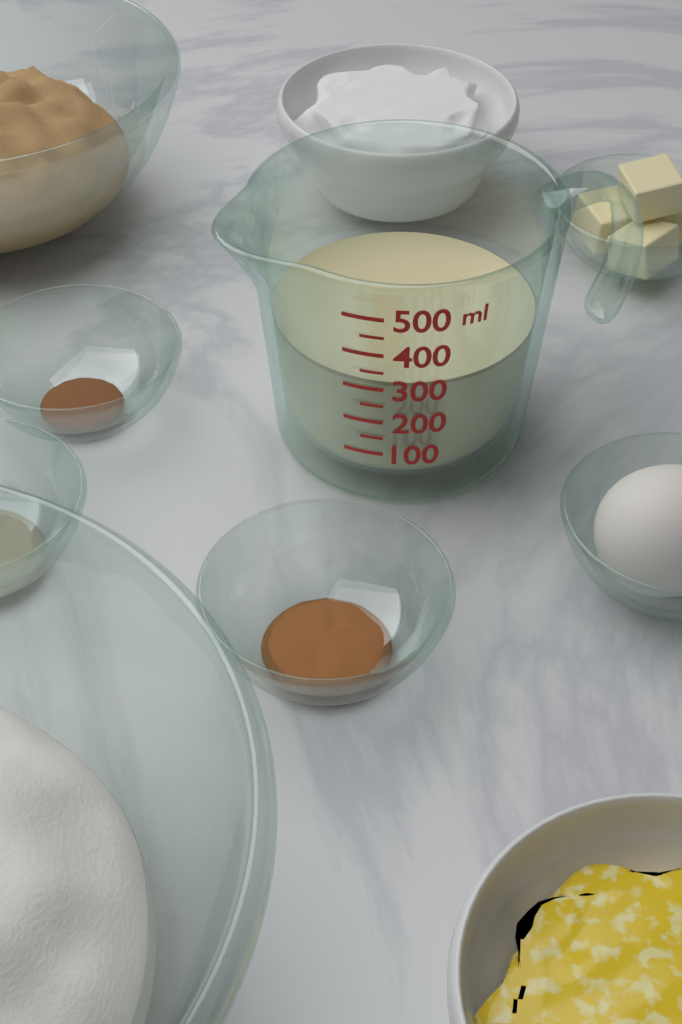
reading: 300 ml
